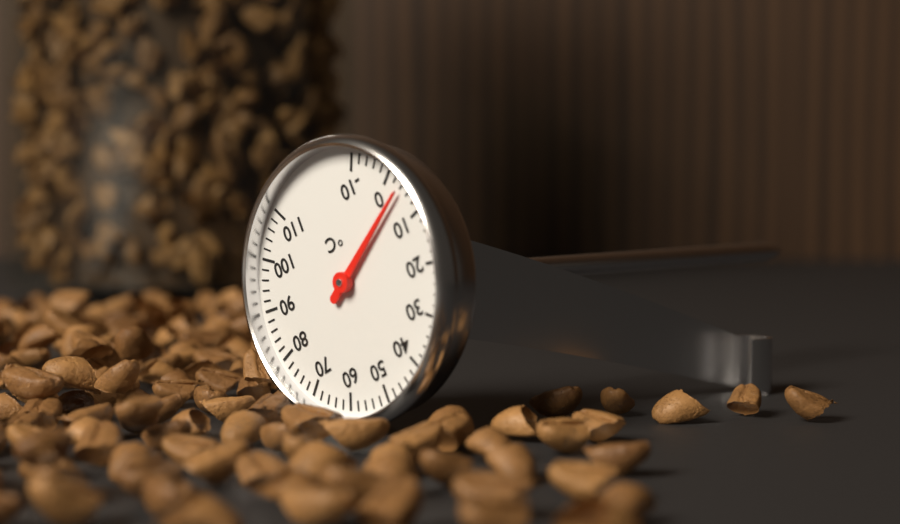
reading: 4 °C
